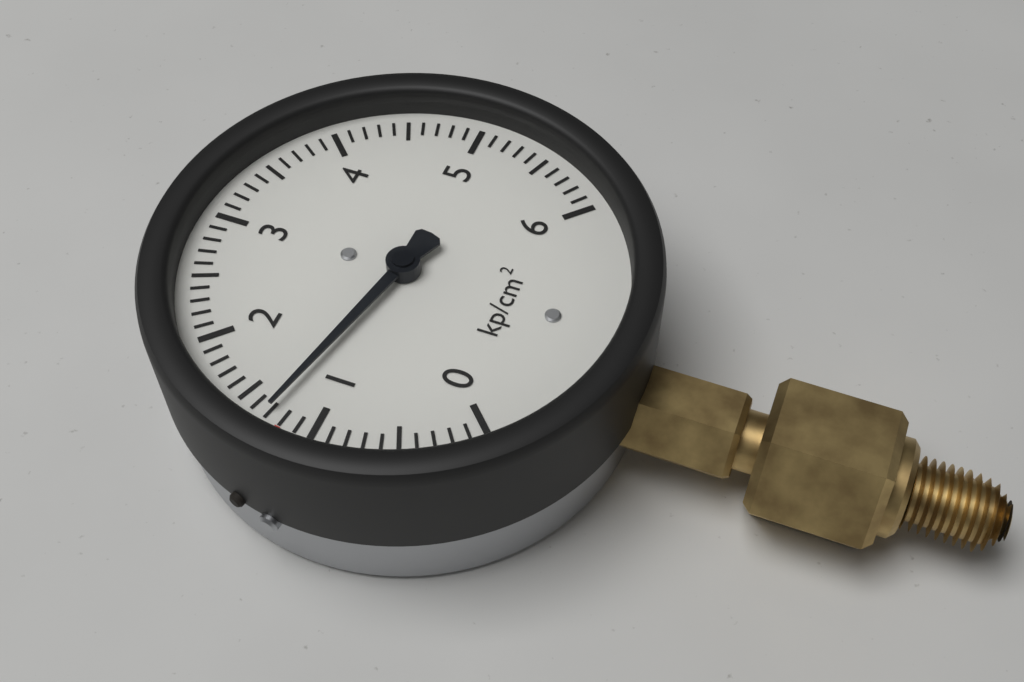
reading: 1.3 kp/cm²
